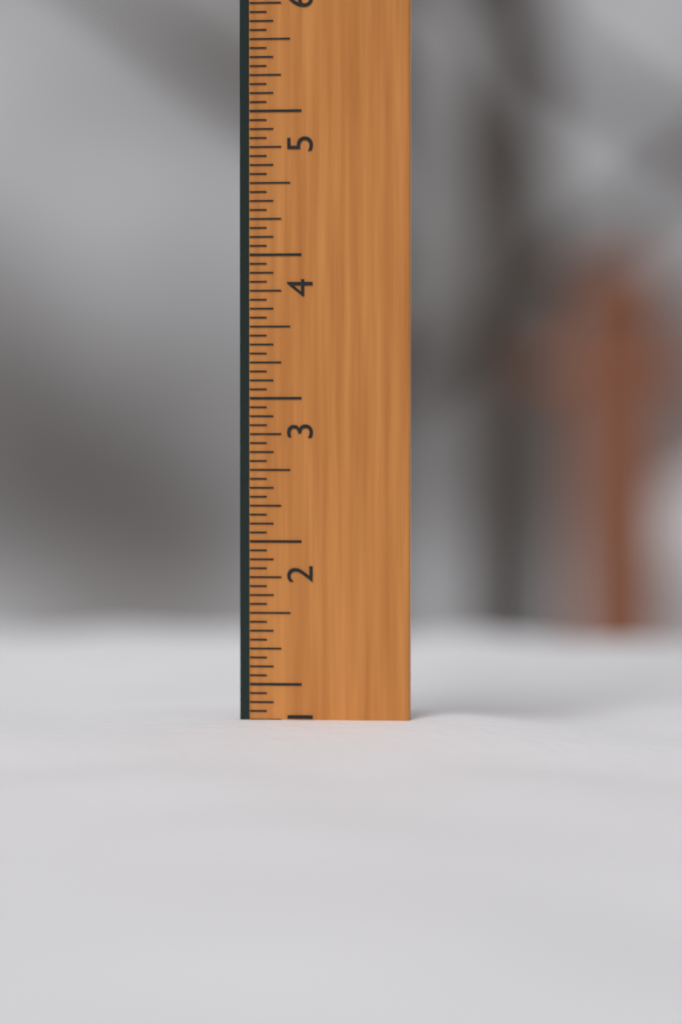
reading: 0.7500 in
